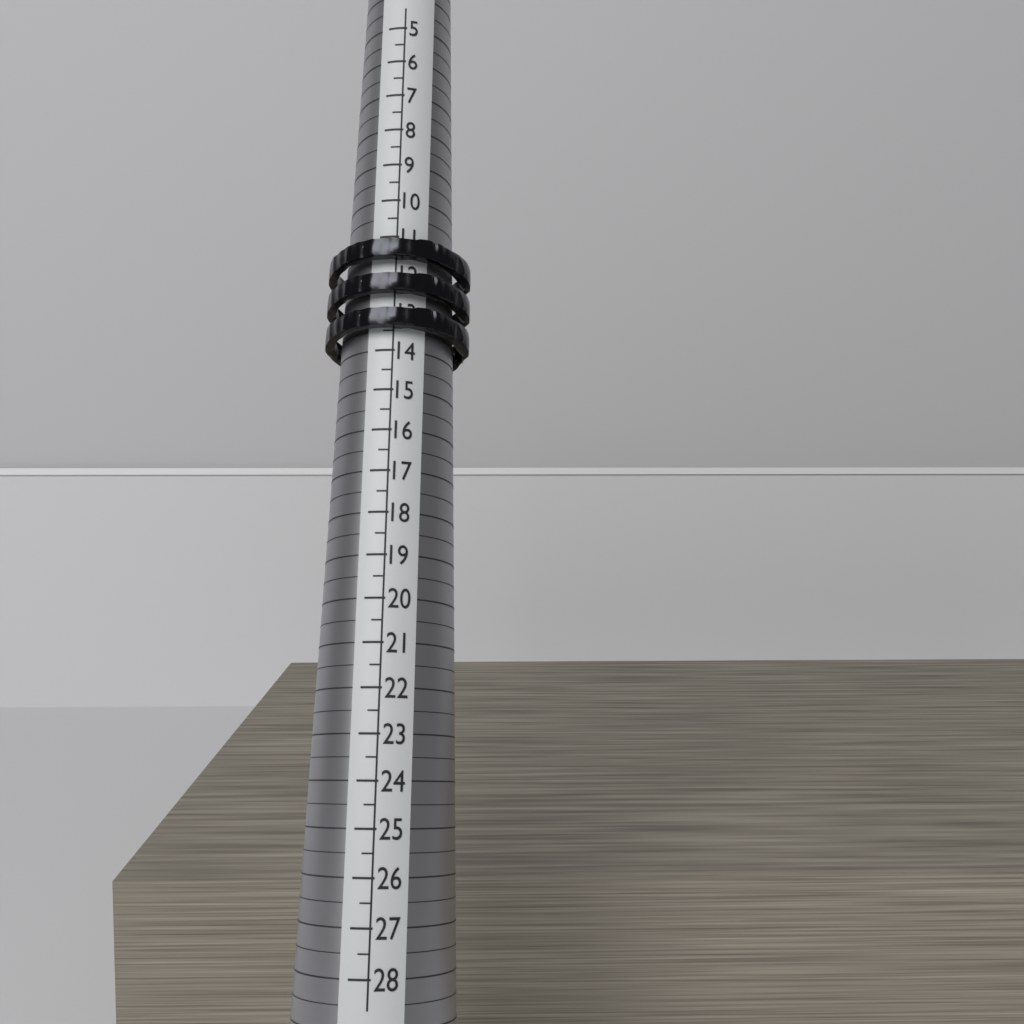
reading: 13.5 (no unit)
